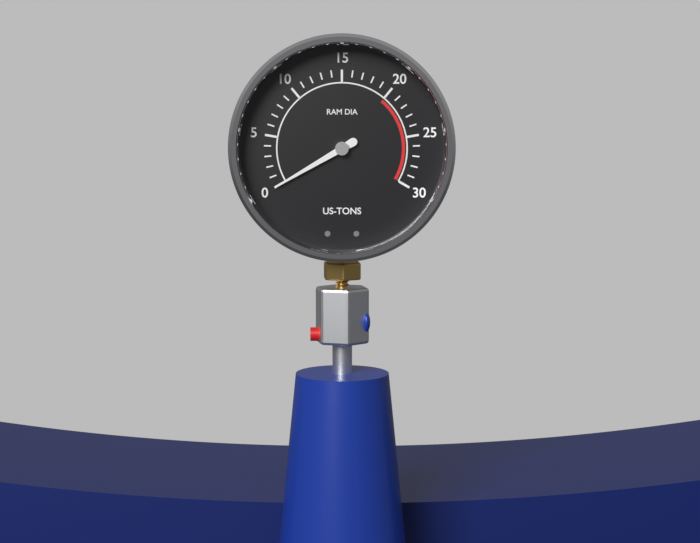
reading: 0 US-TONS
